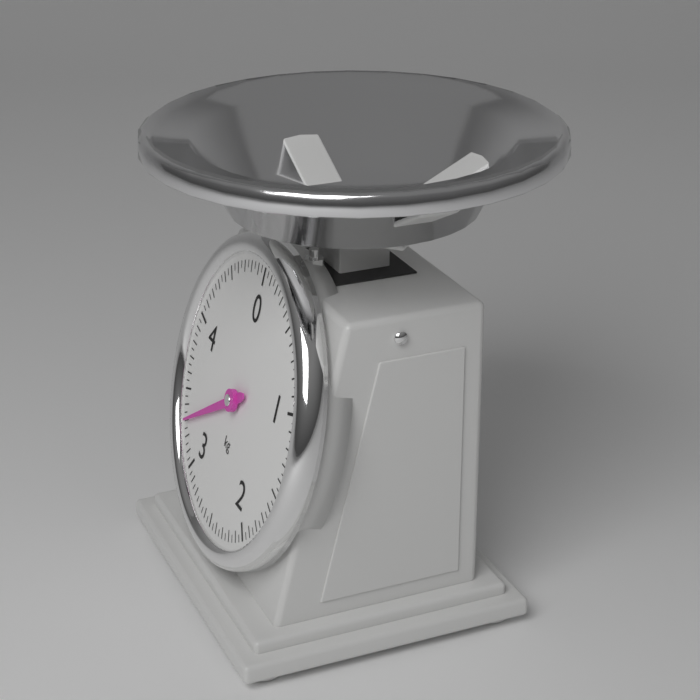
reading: 3.30 kg
